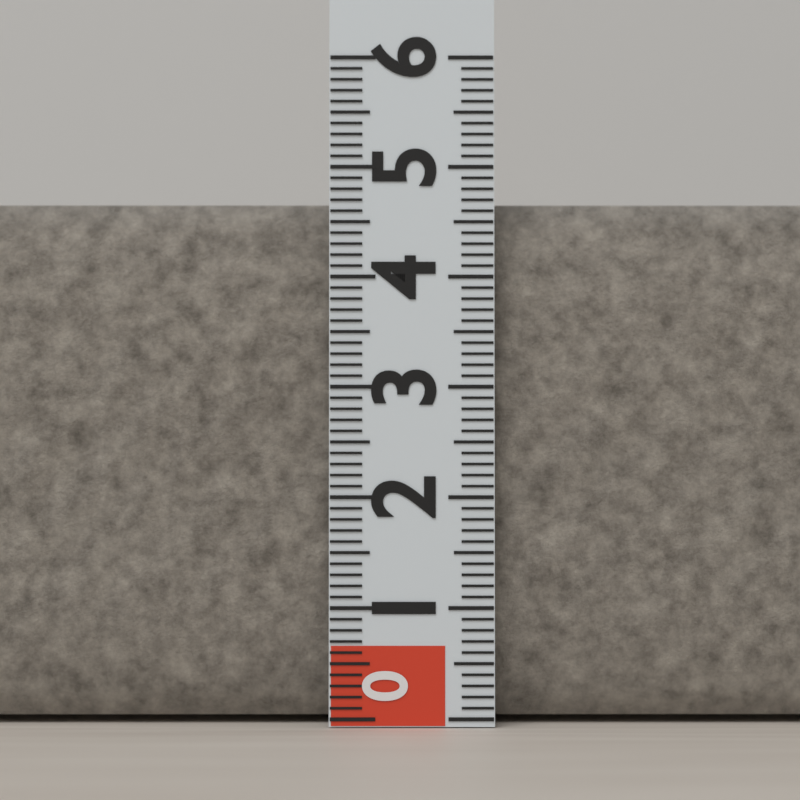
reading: 4.7 (no unit)
